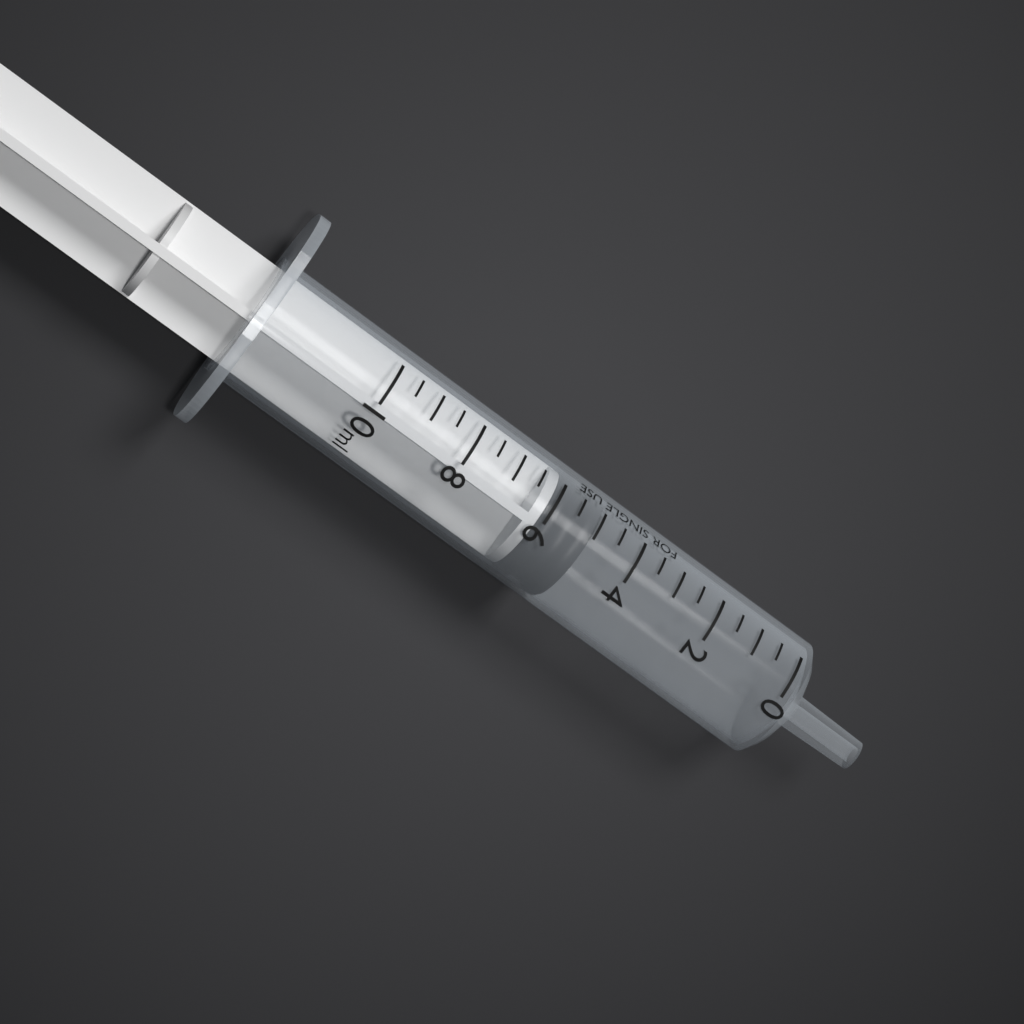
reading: 5.0 ml
